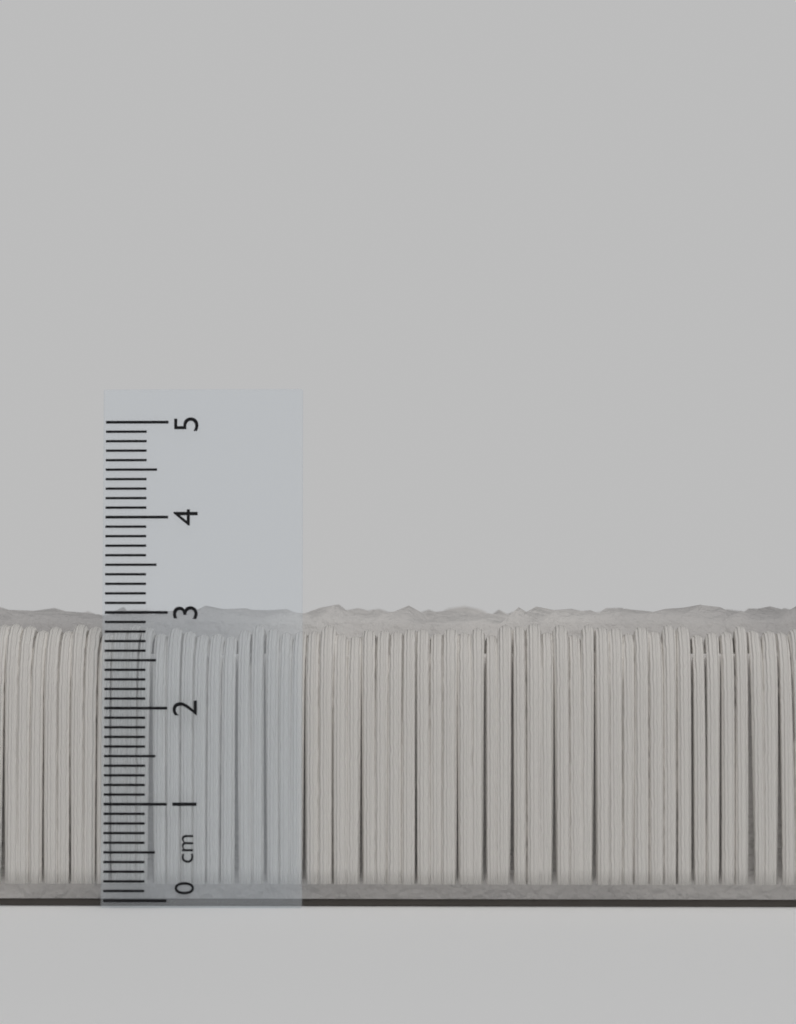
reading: 3.2 cm
